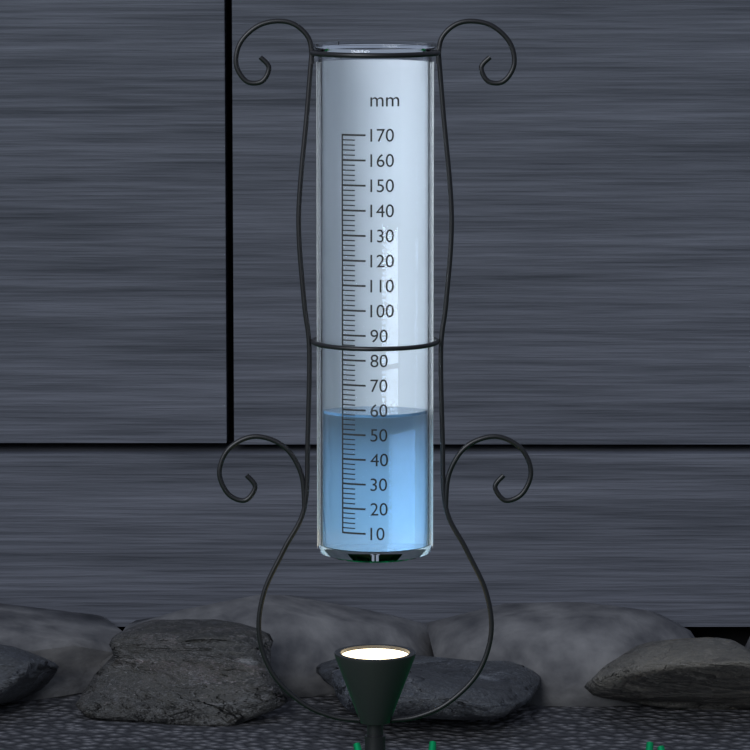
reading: 58 mm
